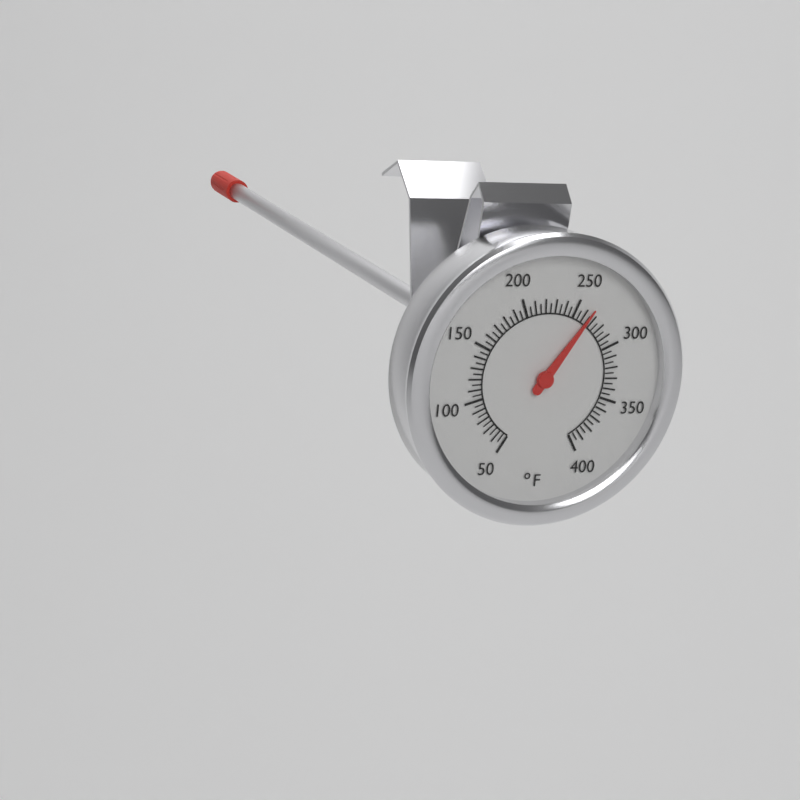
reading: 265 °F
